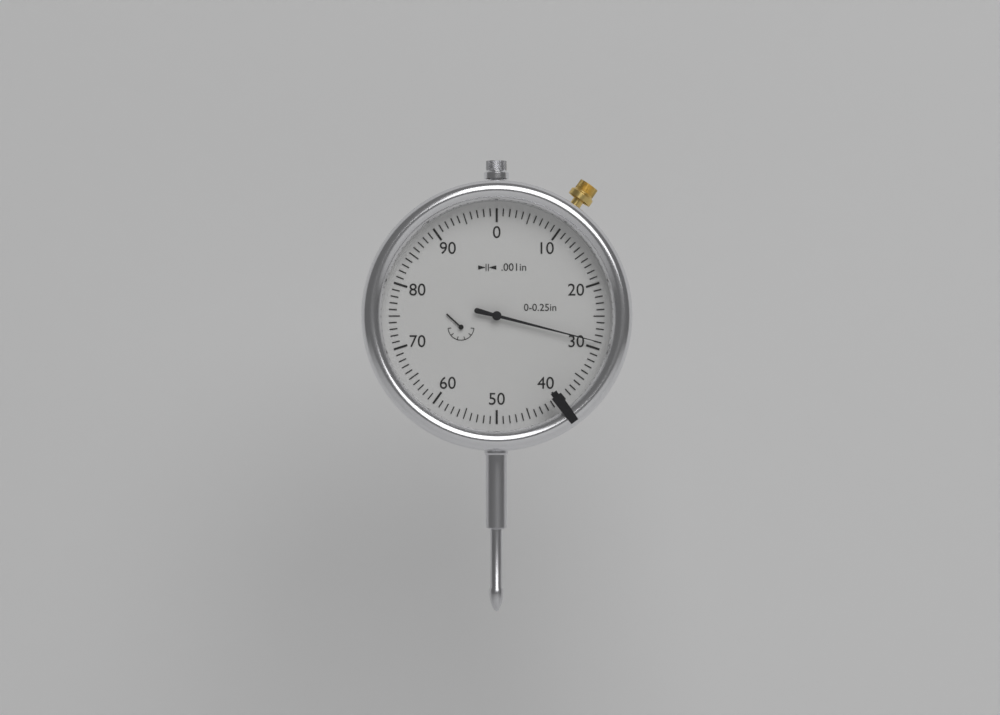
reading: 0.029 in
